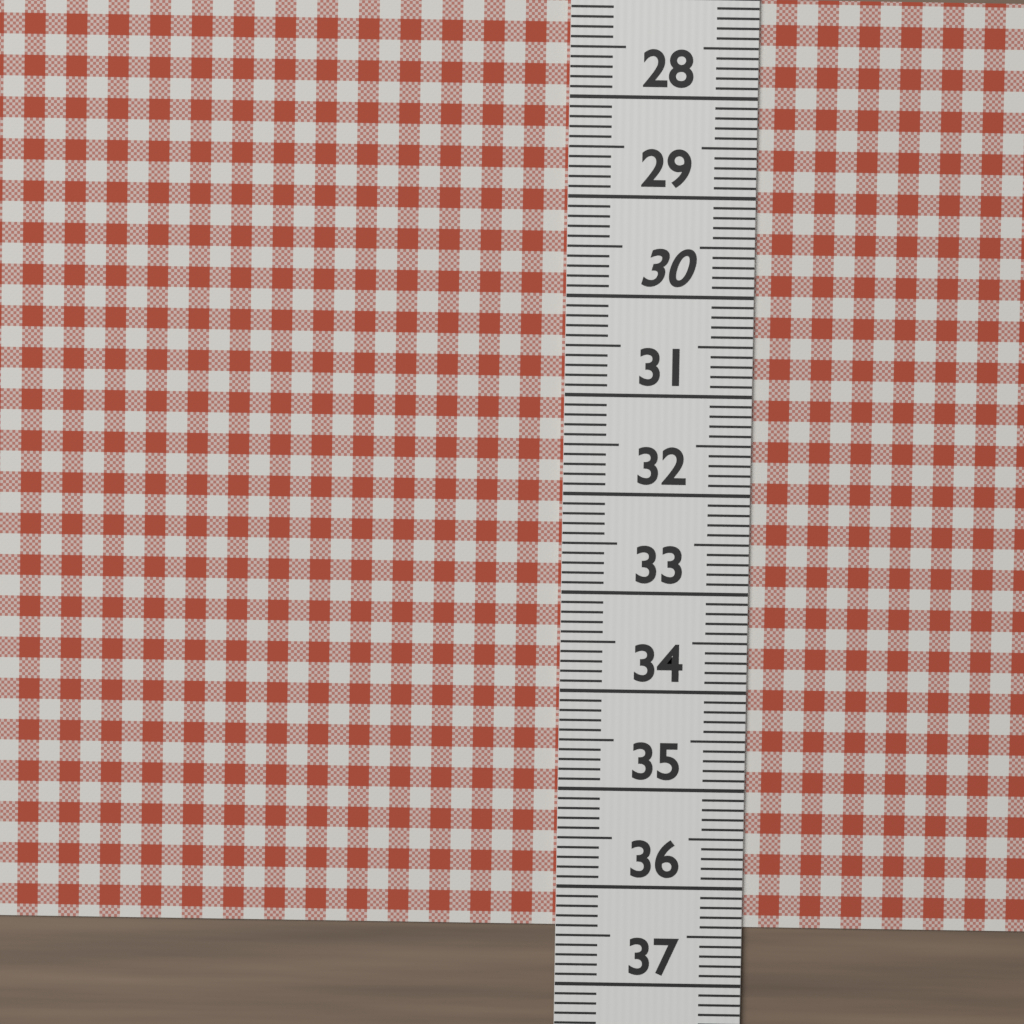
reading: 36.4 (no unit)
